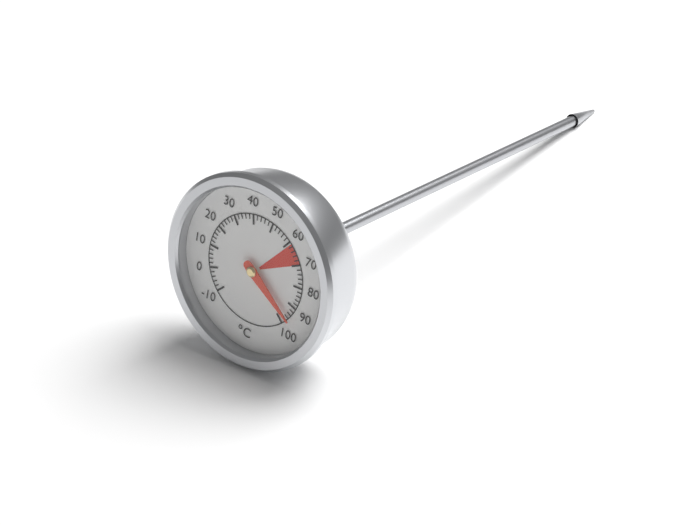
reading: 96 °C
